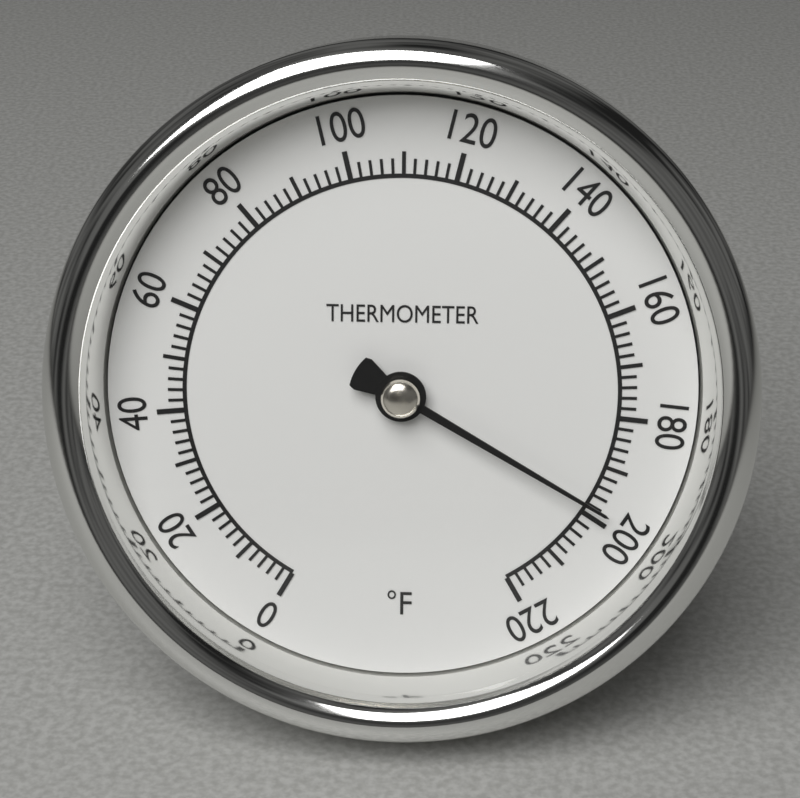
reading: 198 °F
